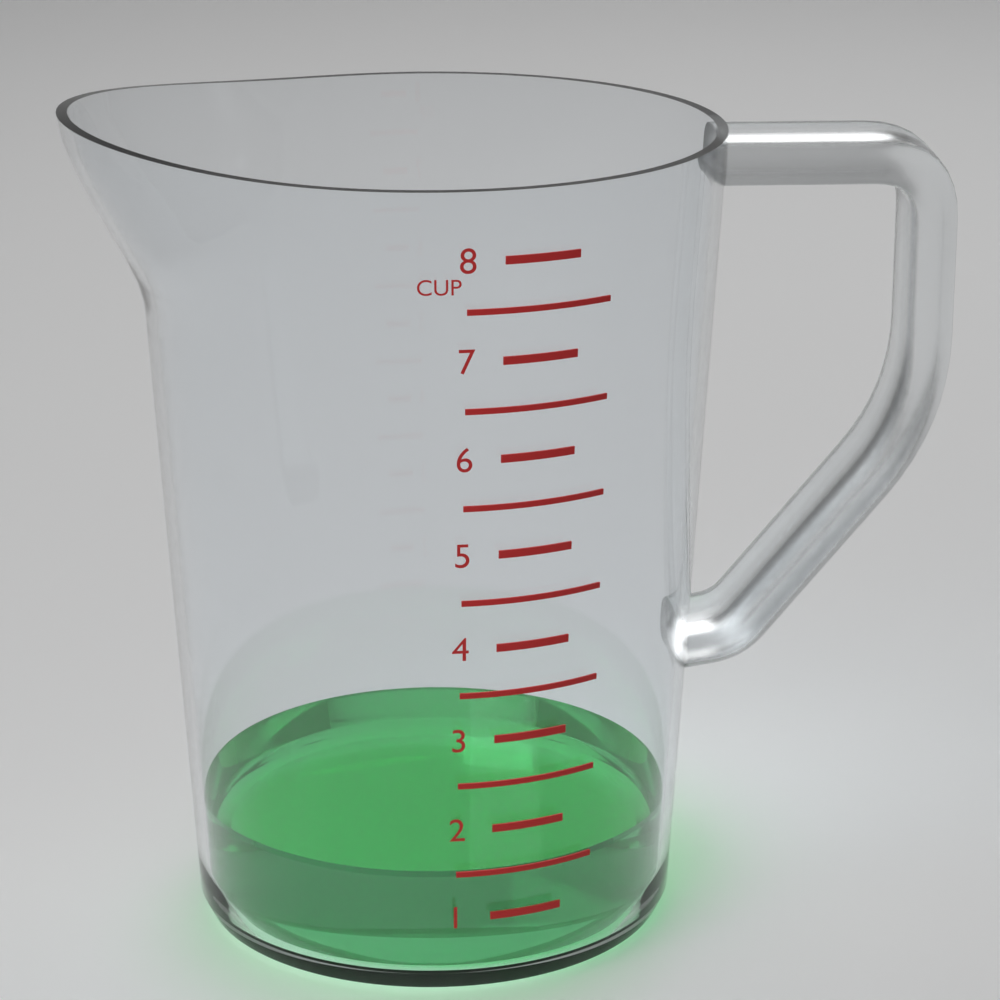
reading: 1.5 cup
